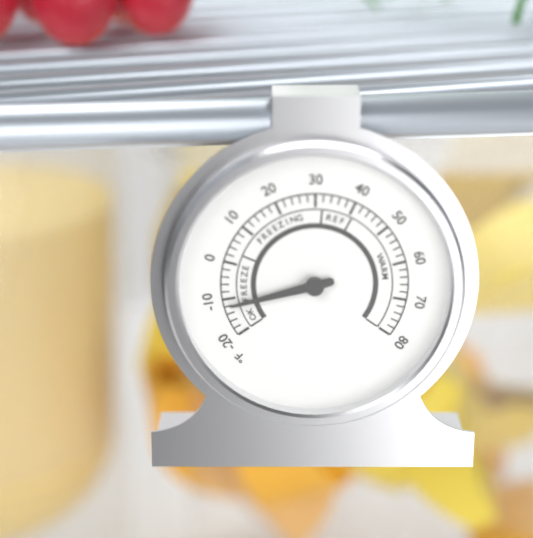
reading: -12 °F
